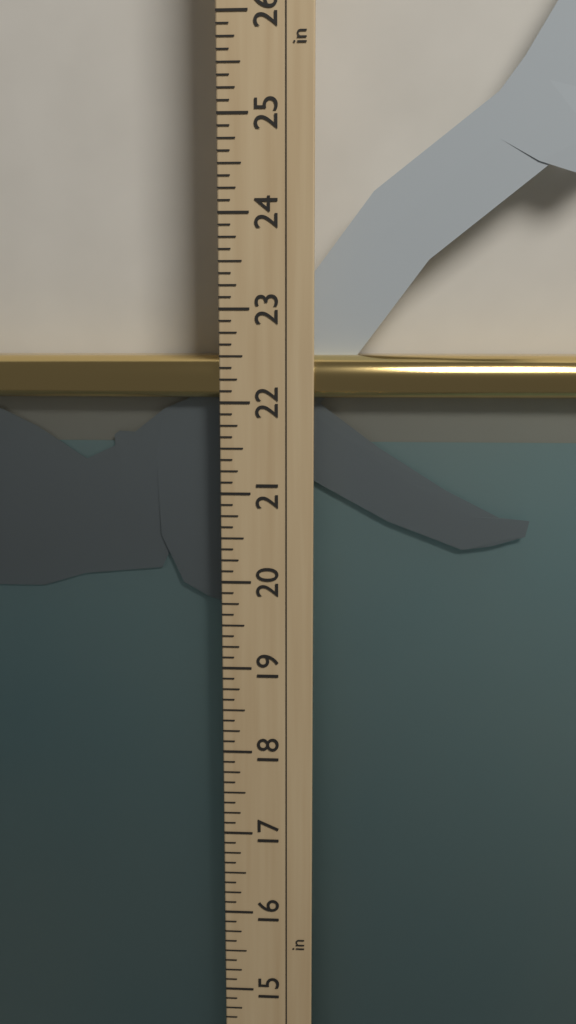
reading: 22.500 in
